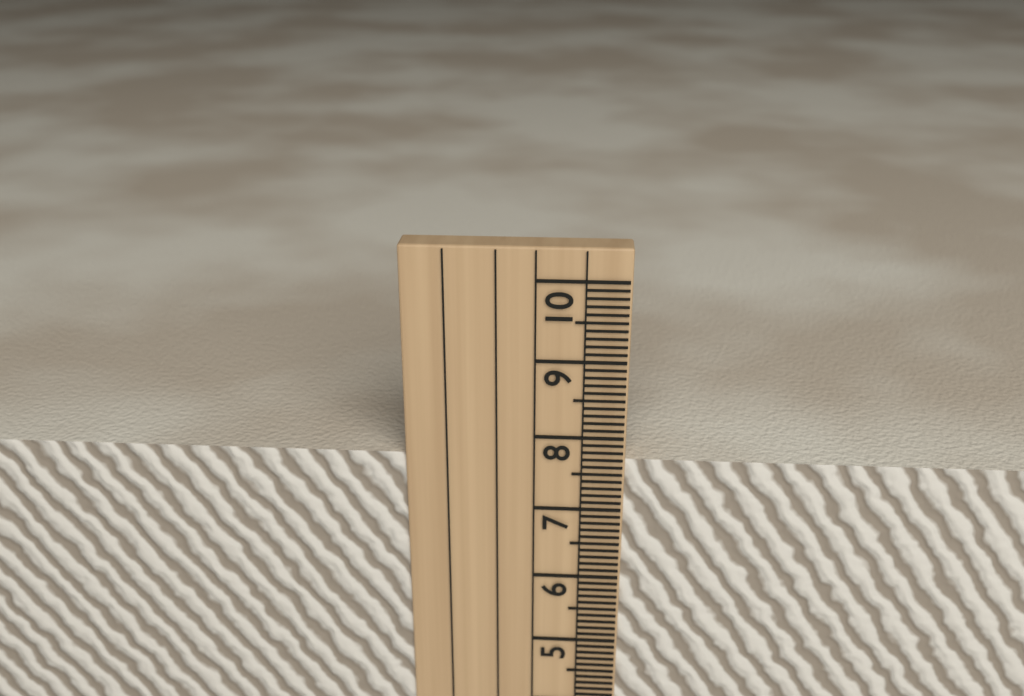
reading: 7.7 cm
